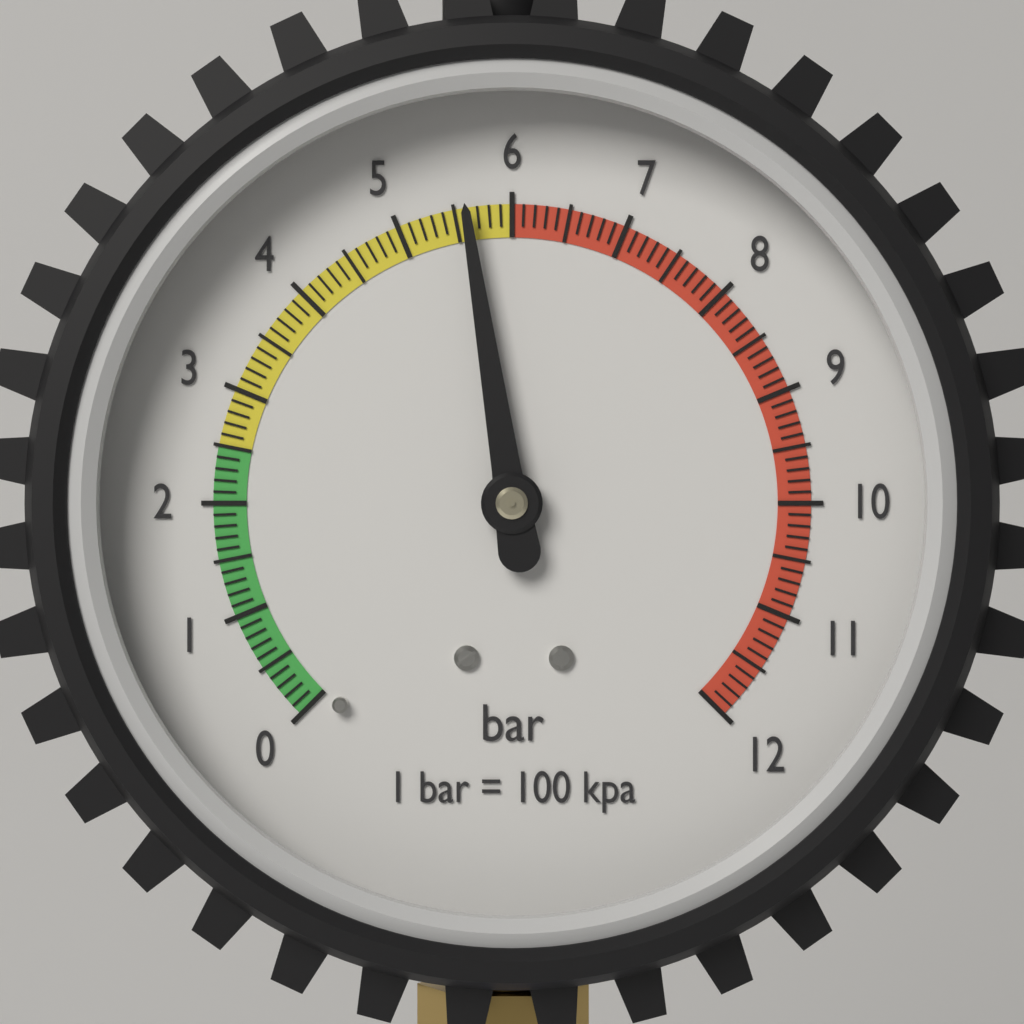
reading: 5.6 bar
